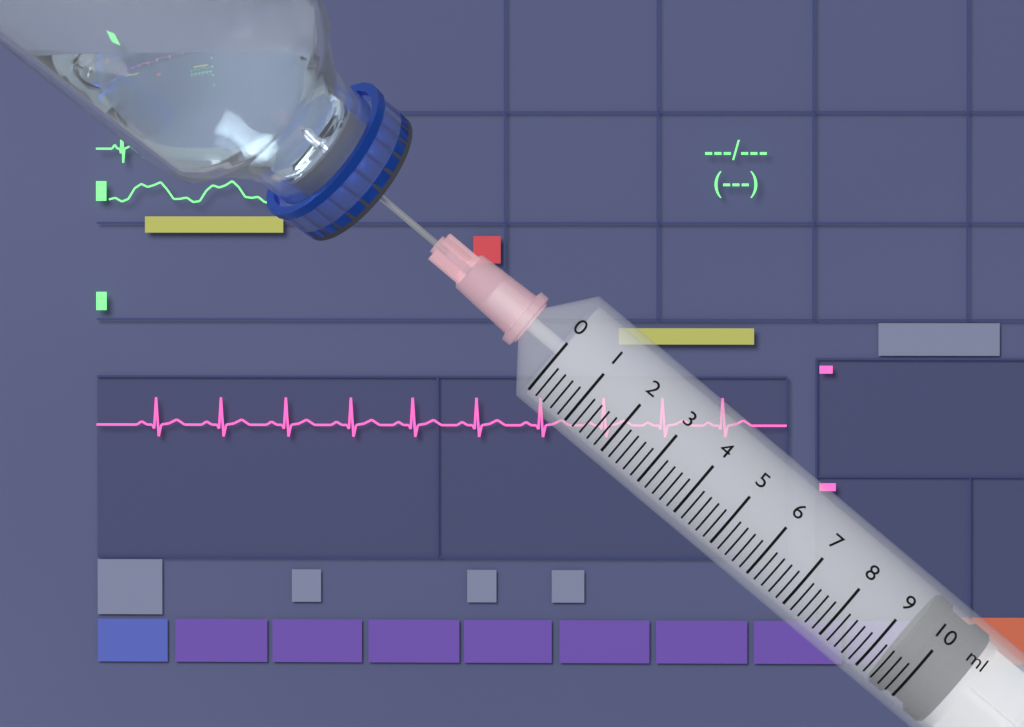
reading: 9.4 ml
